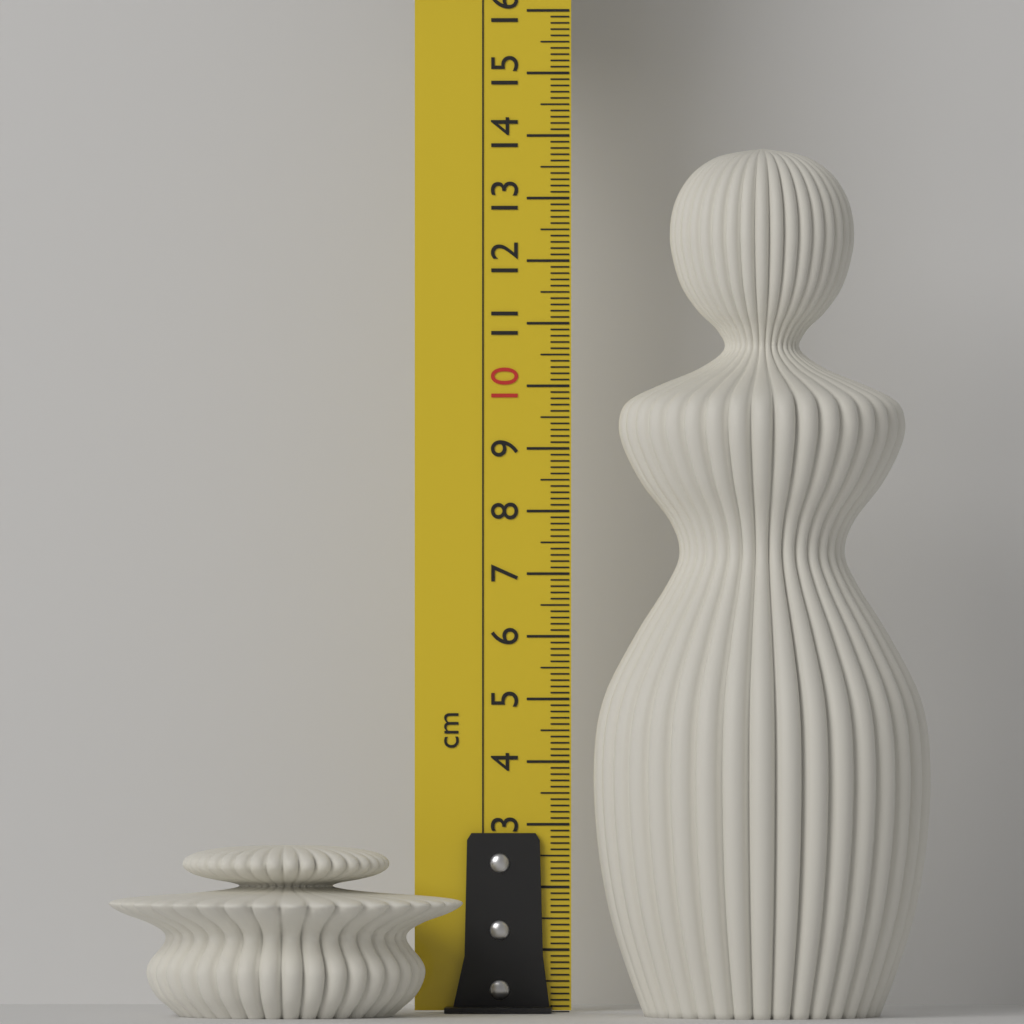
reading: 2.7 cm
